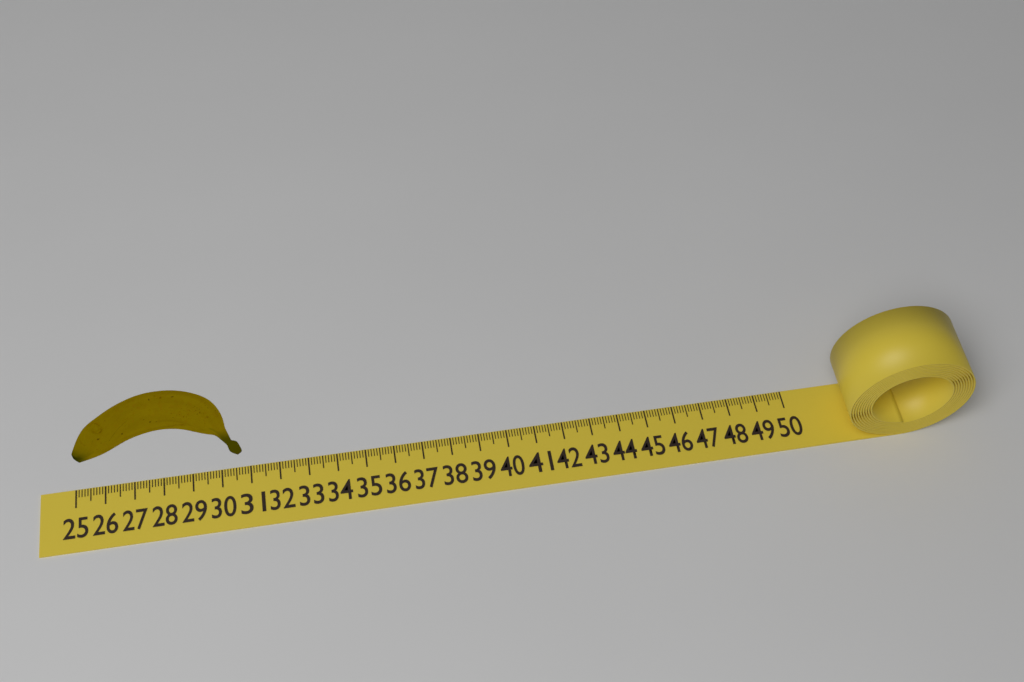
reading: 30.8 (no unit)
